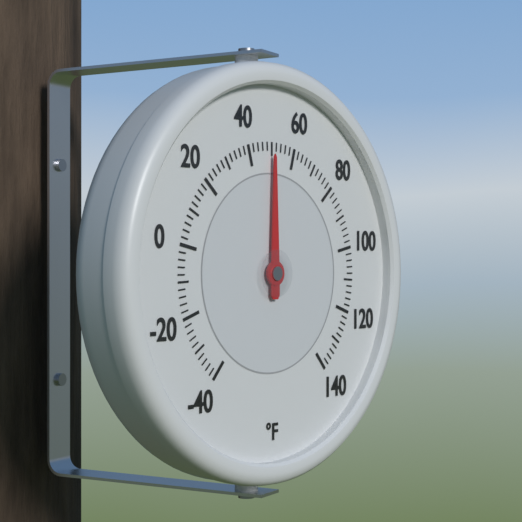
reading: 50 °F
